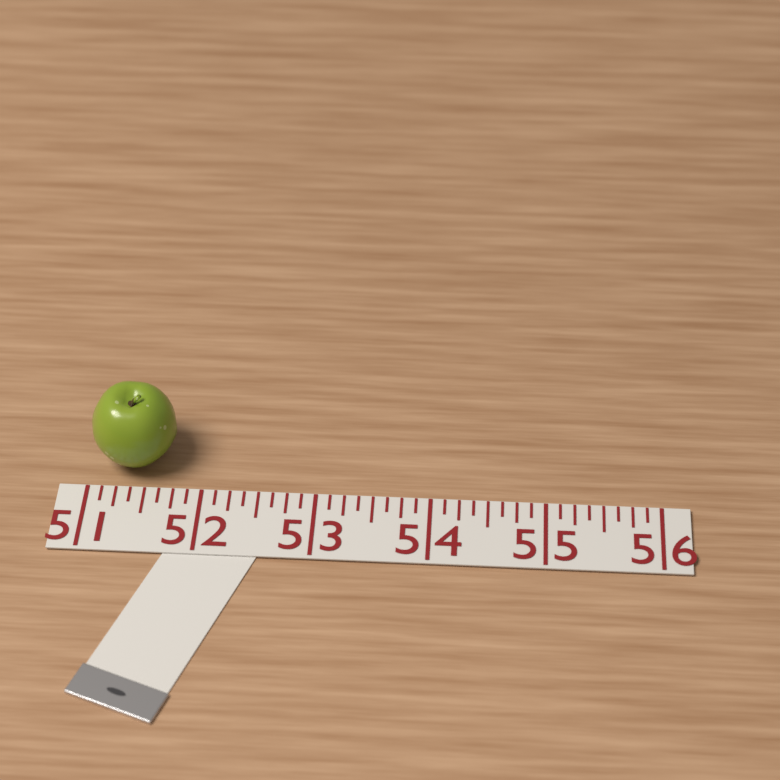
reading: 51.750 (no unit)
